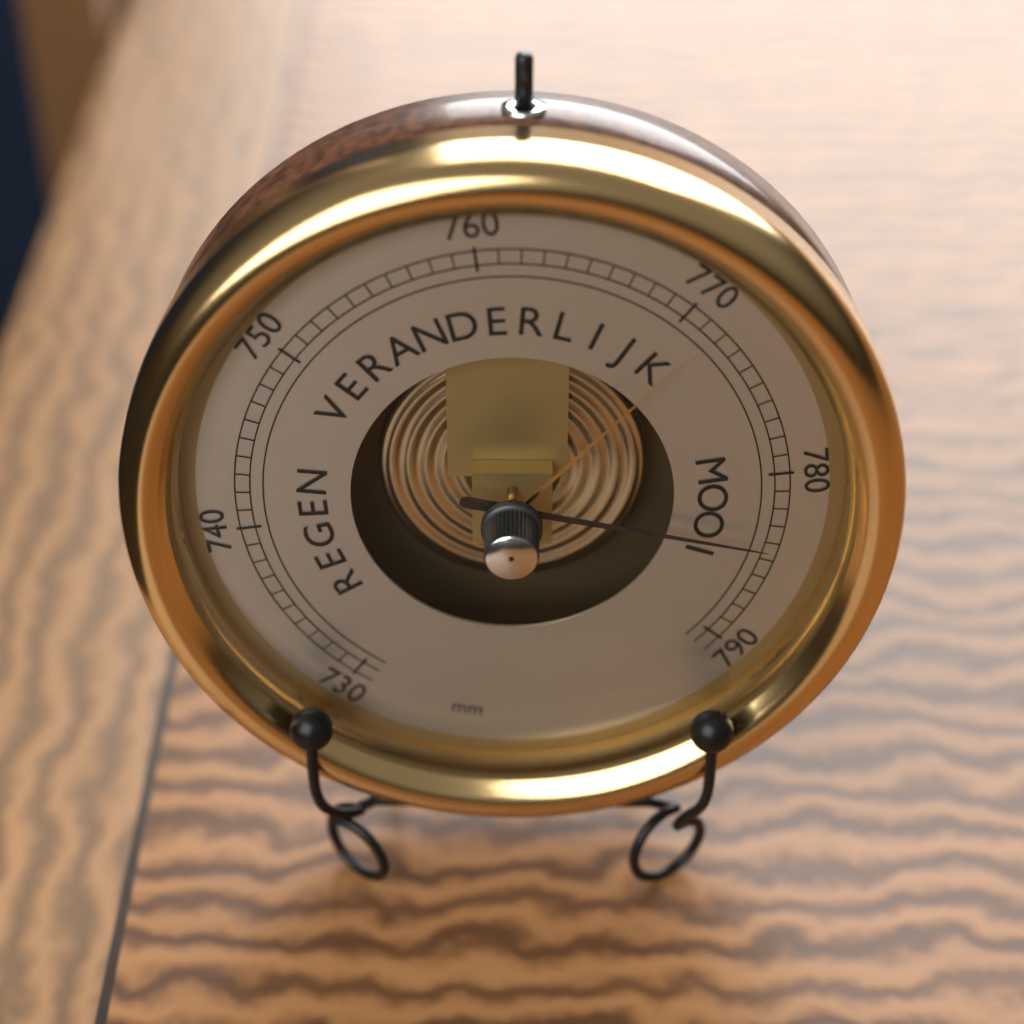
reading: 784 mm
